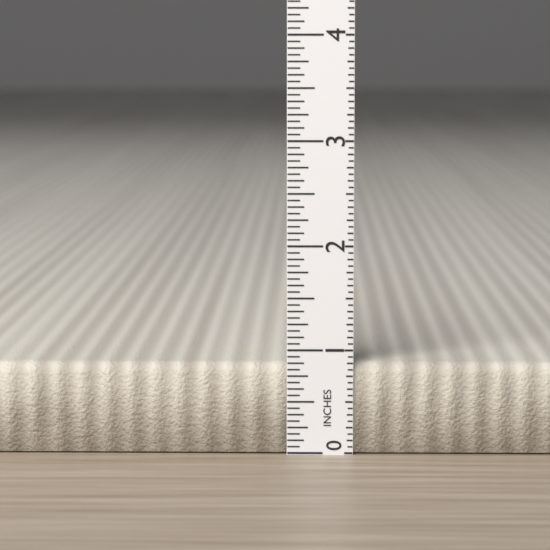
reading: 0.8750 in
